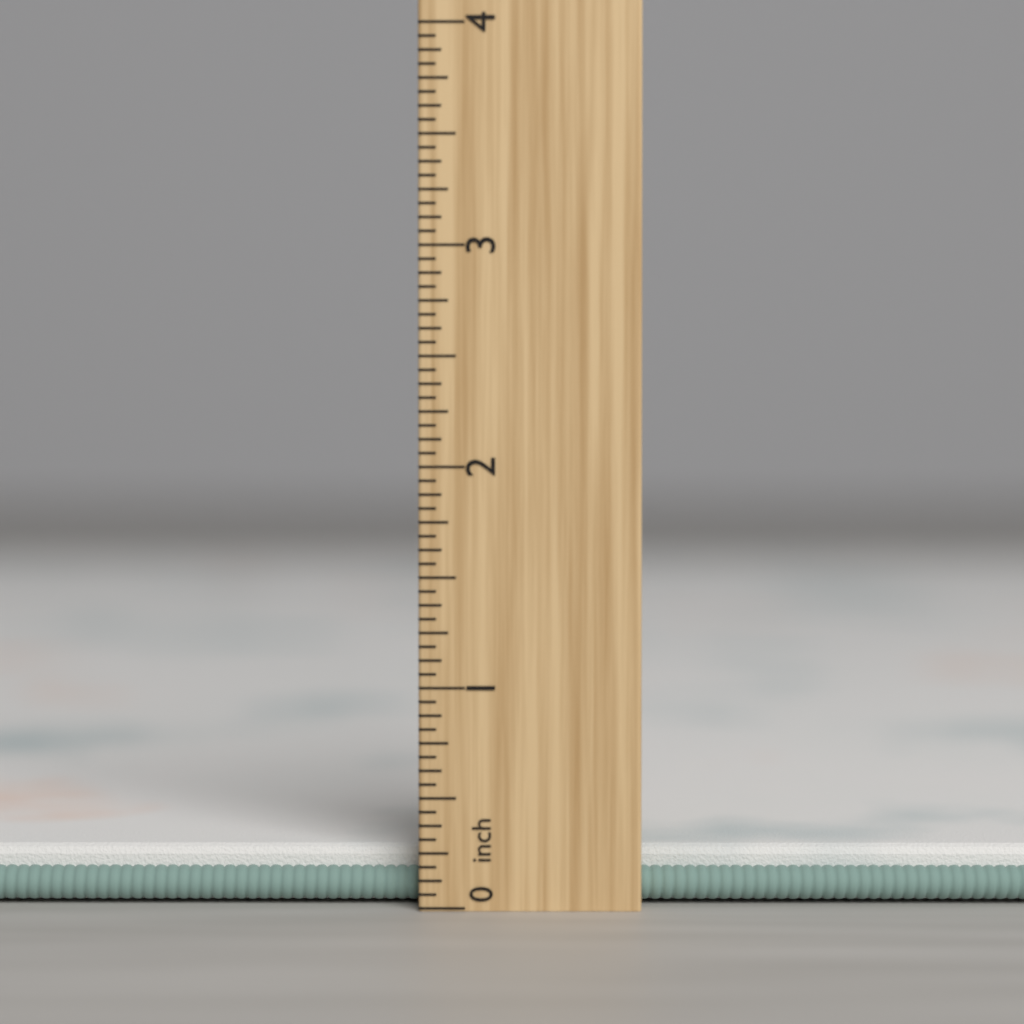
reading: 0.2500 inch
